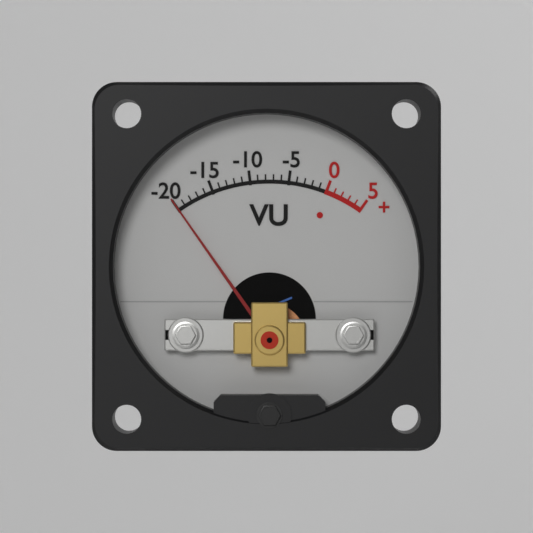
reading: -20 VU
